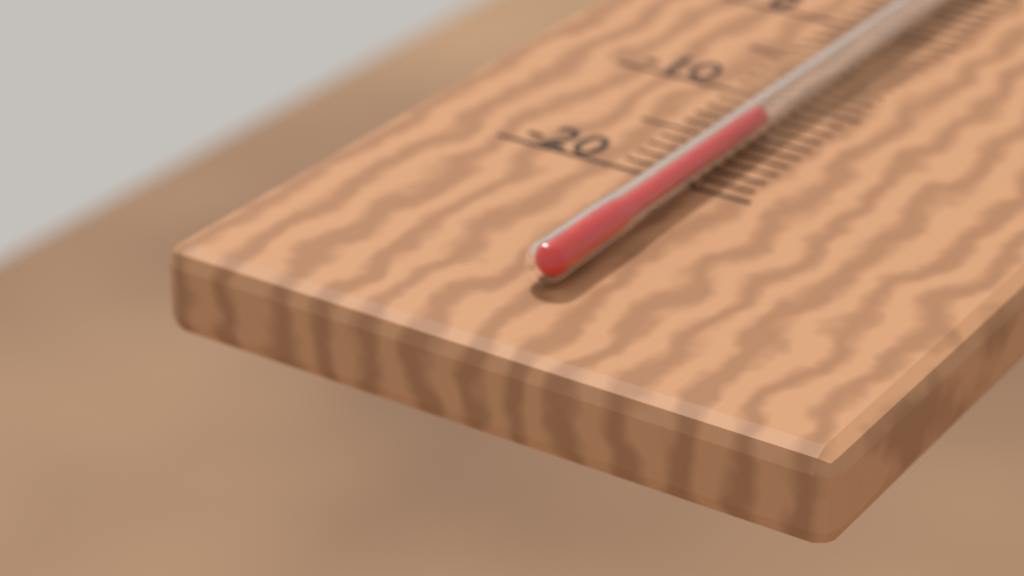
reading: -14 °C
